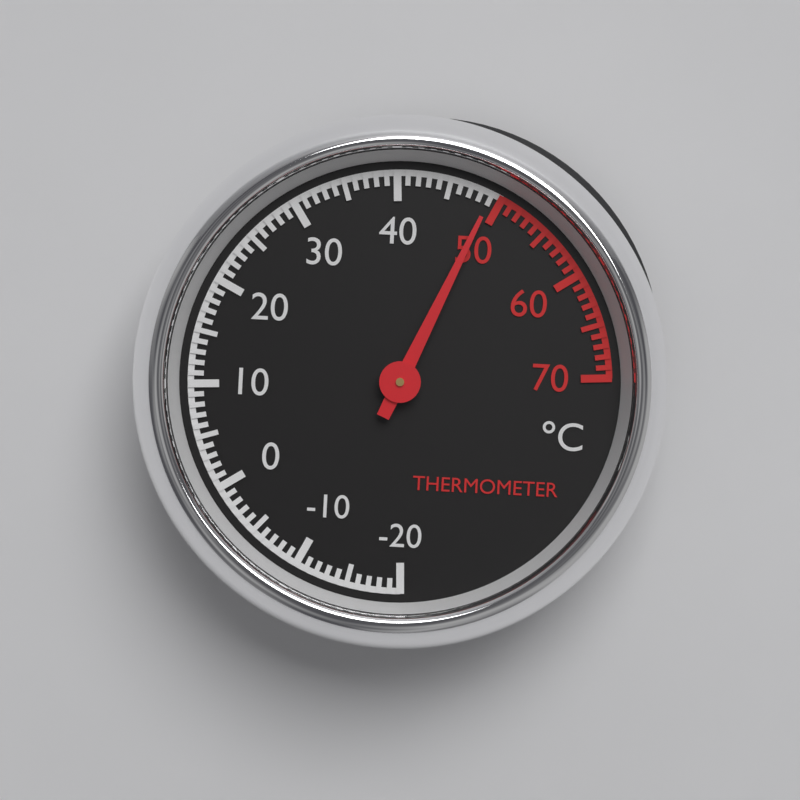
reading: 49 °C
